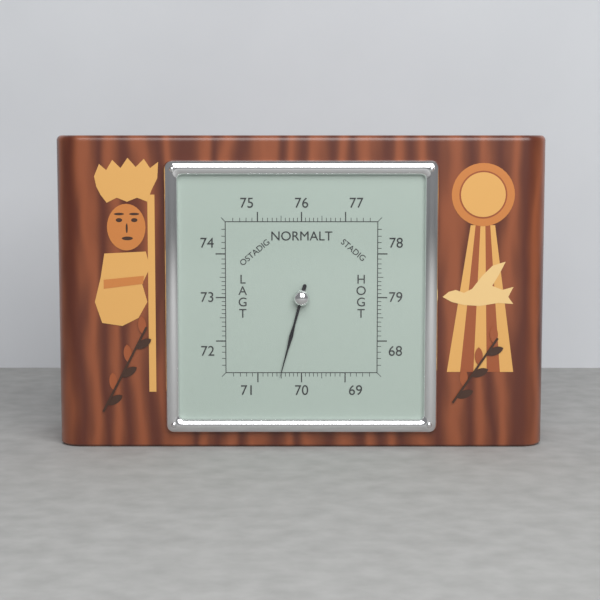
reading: 70.5 (no unit)
